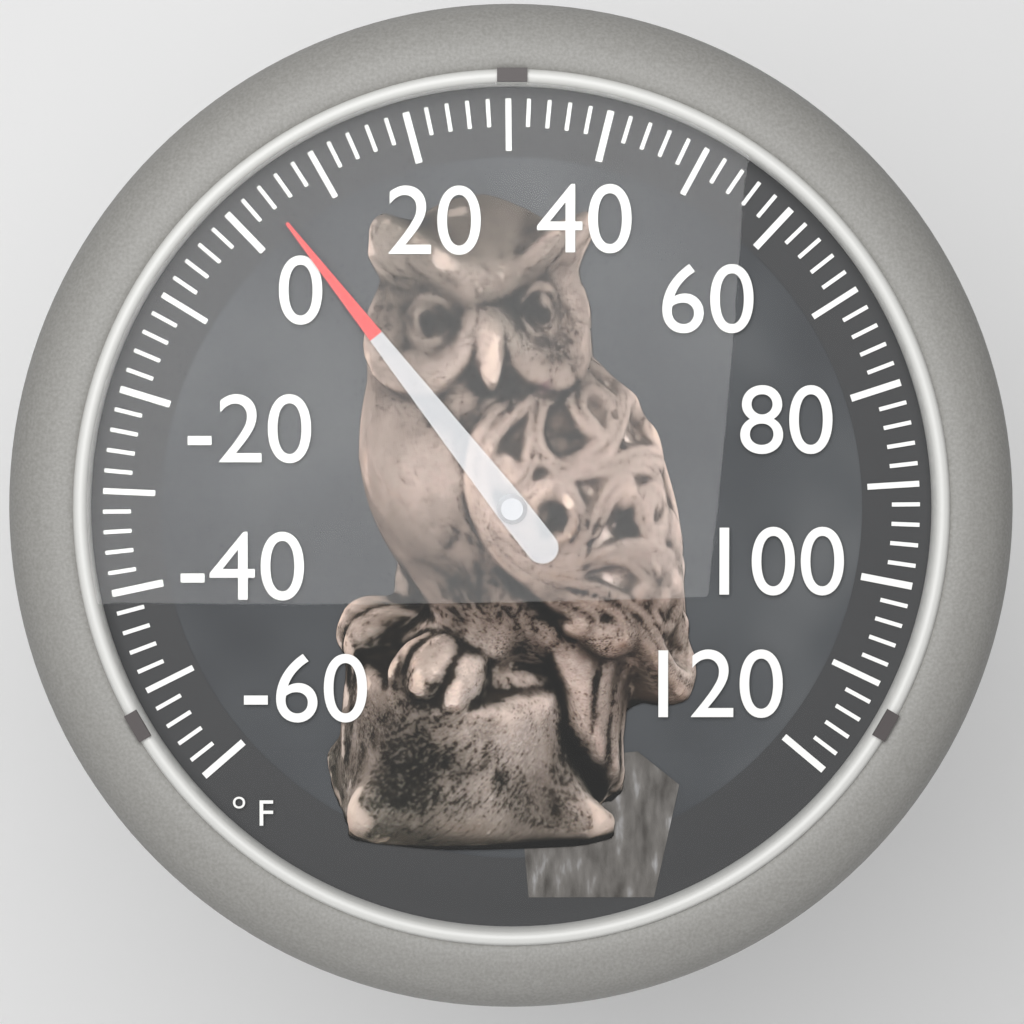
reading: 4 °F
